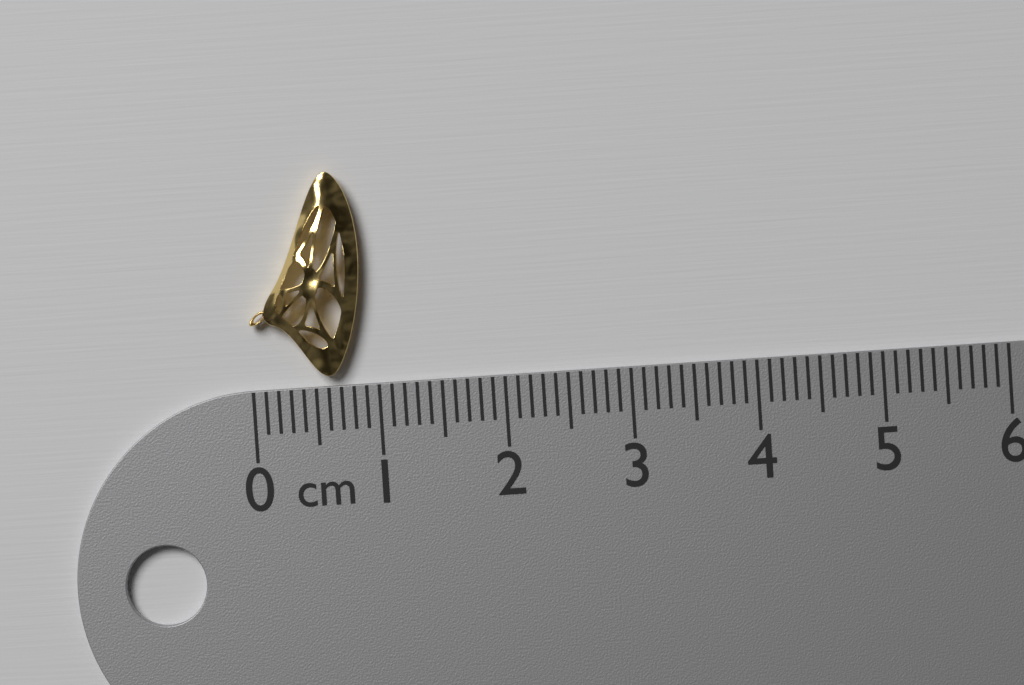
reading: 0.9 cm
